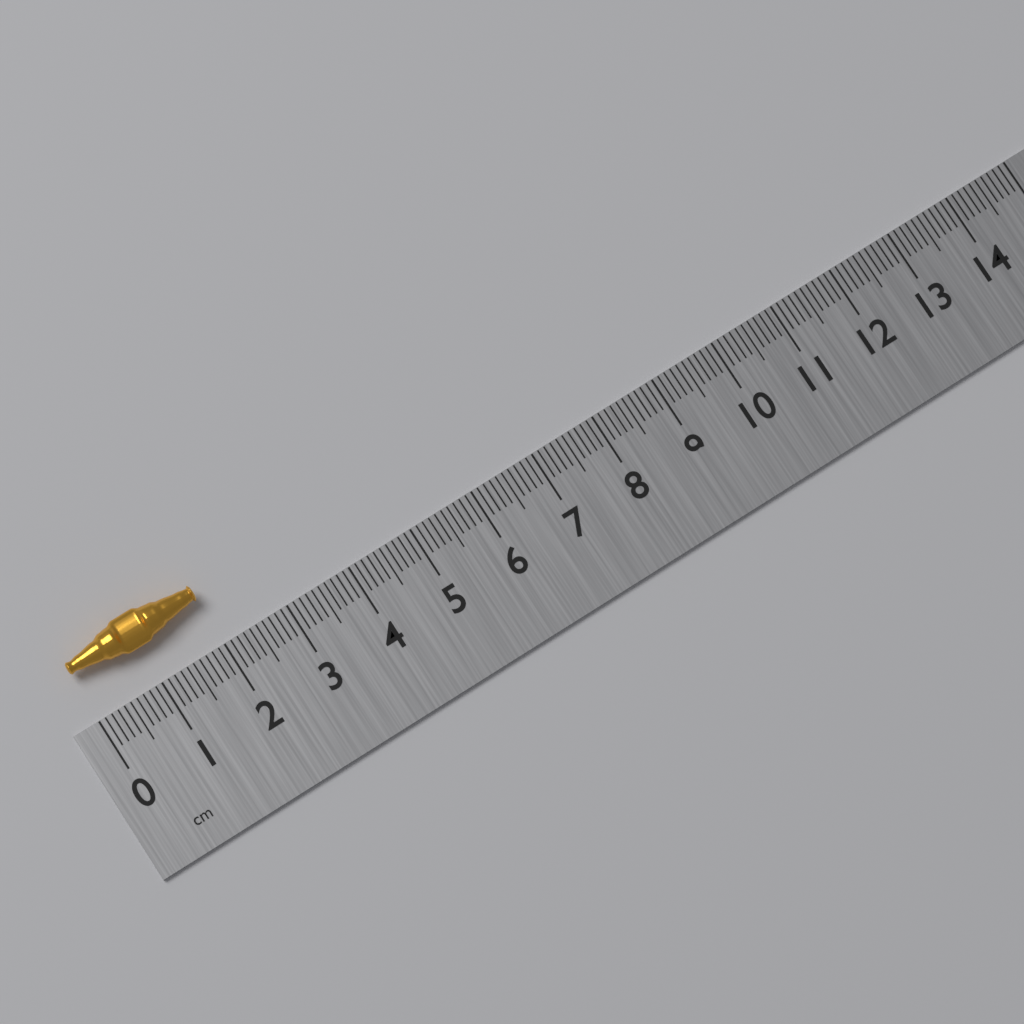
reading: 2.0 cm
